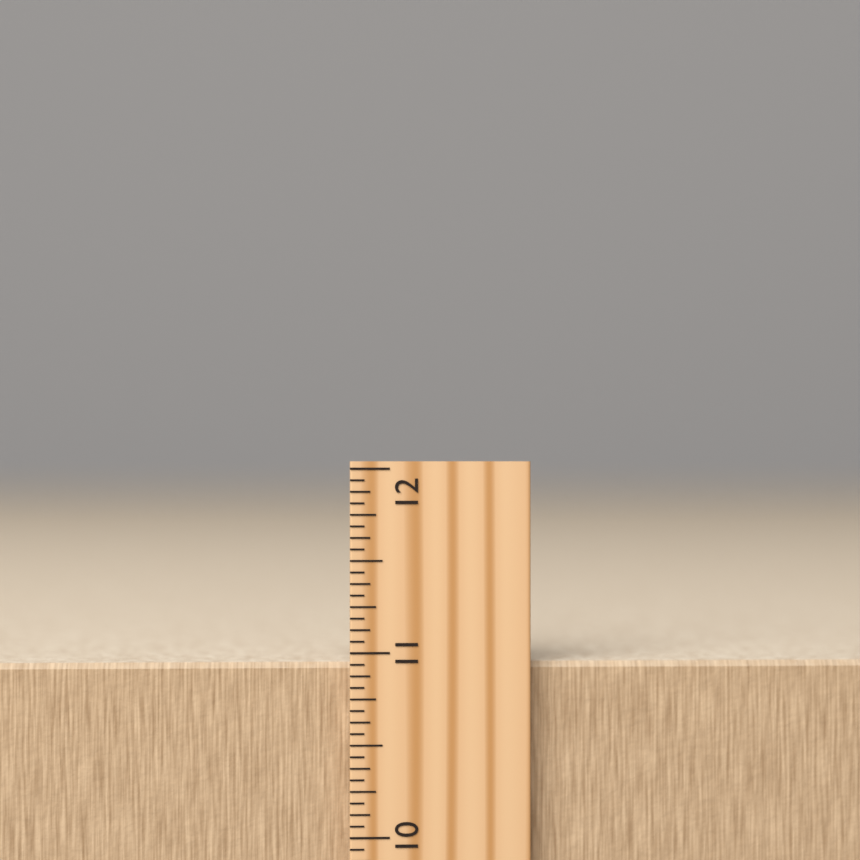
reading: 10.9375 inch
